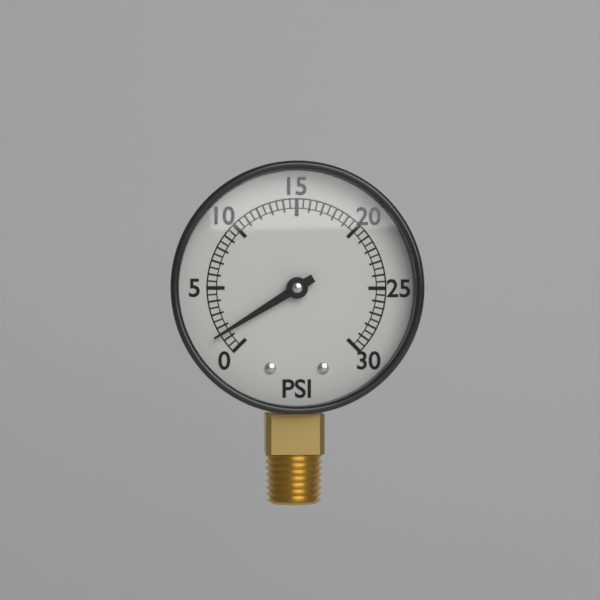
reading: 1.5 psi
